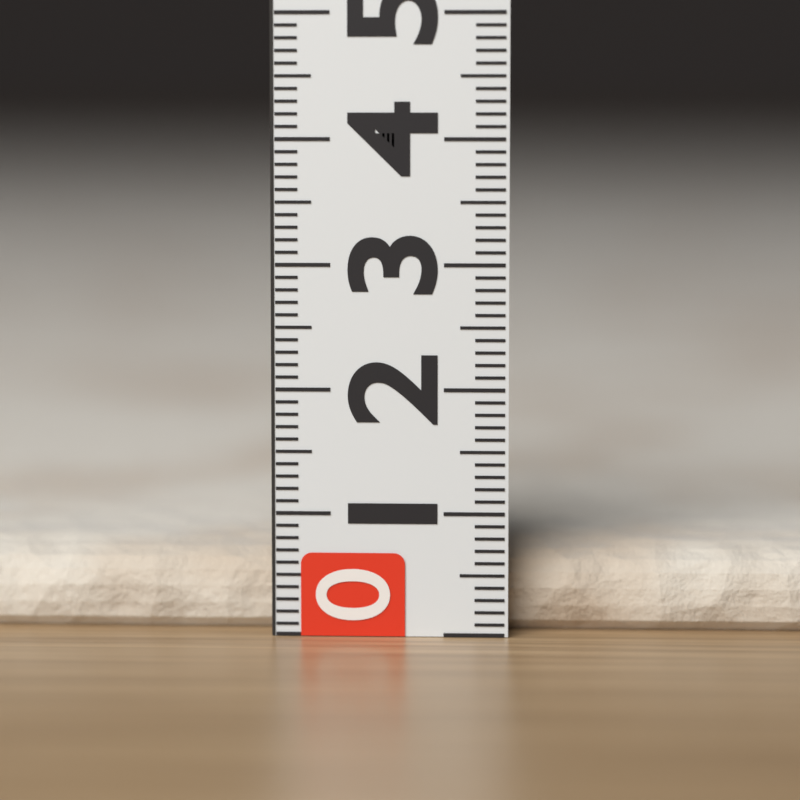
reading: 0.7 (no unit)
